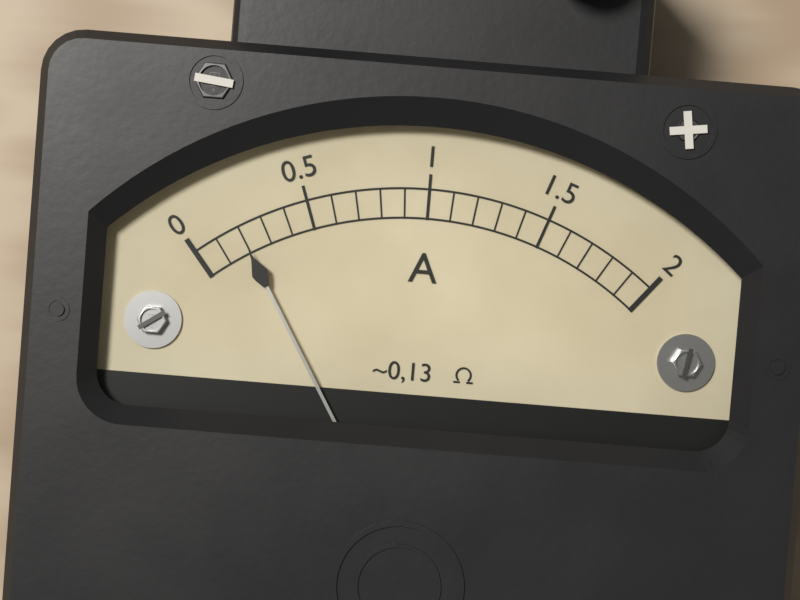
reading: 0.2 A
